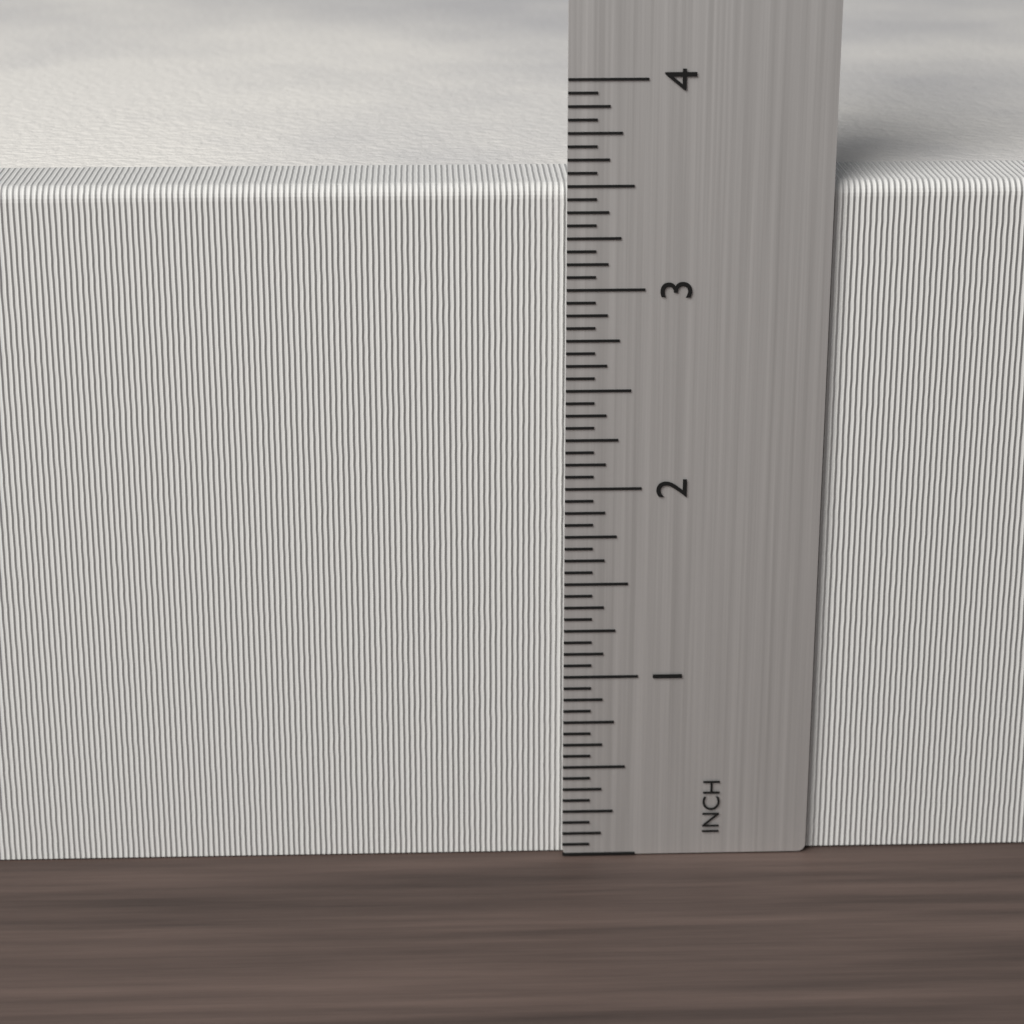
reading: 3.5000 inch
